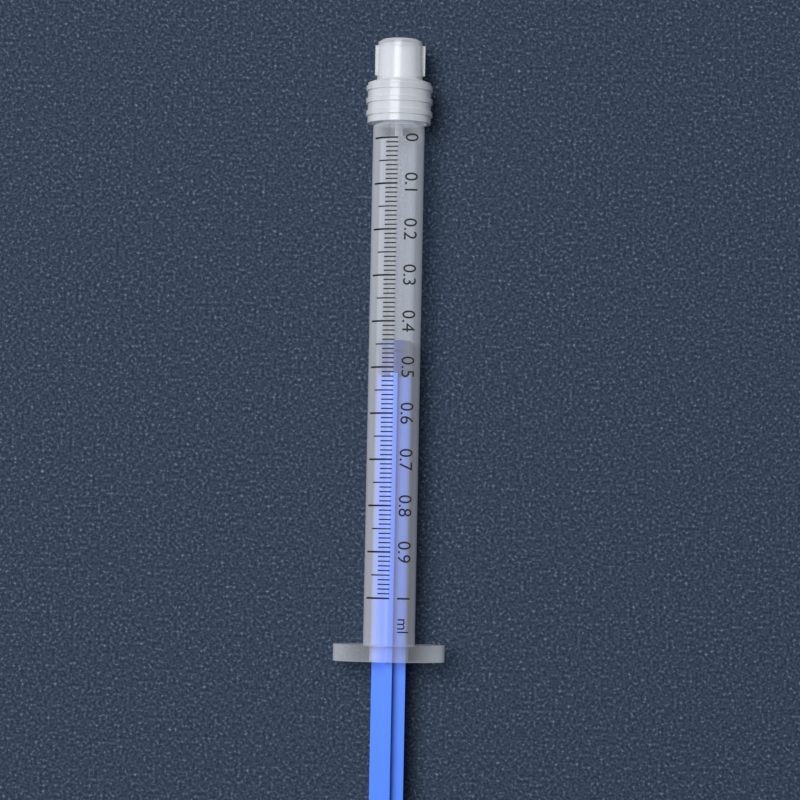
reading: 0.44 ml
